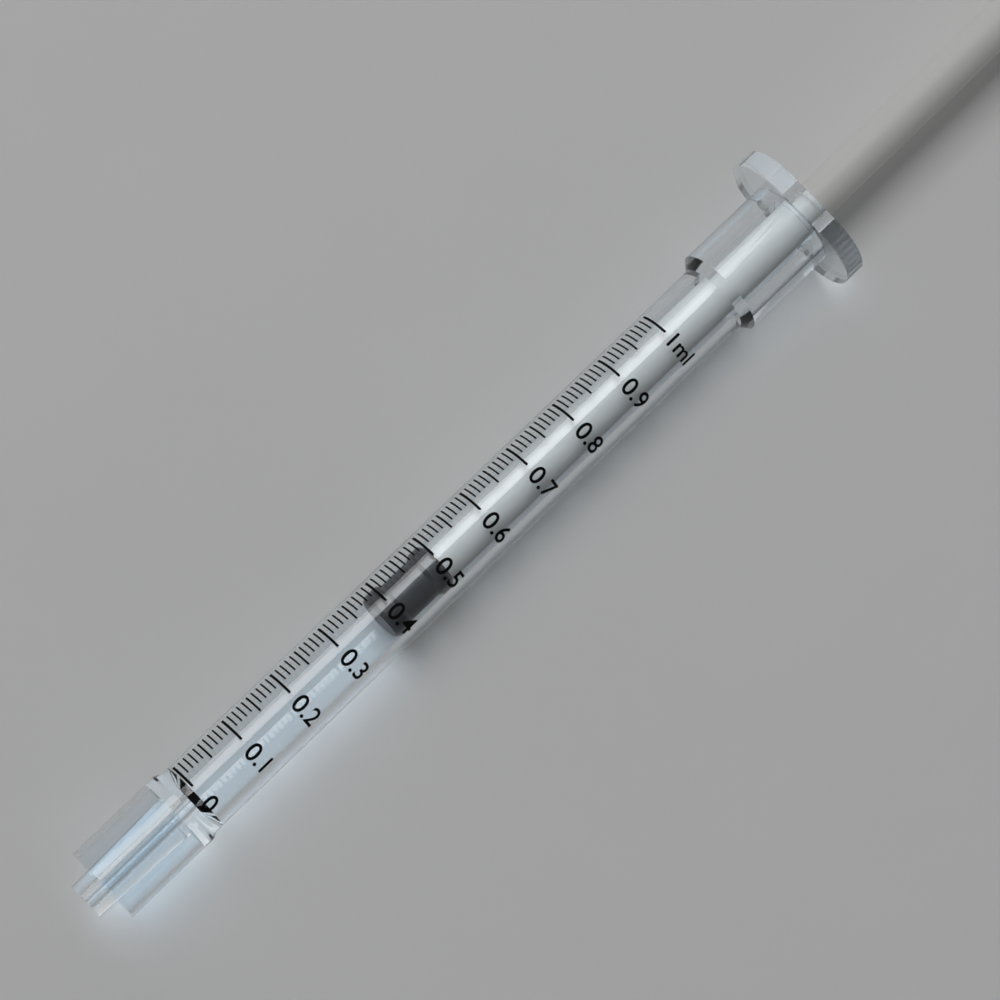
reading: 0.38 ml
